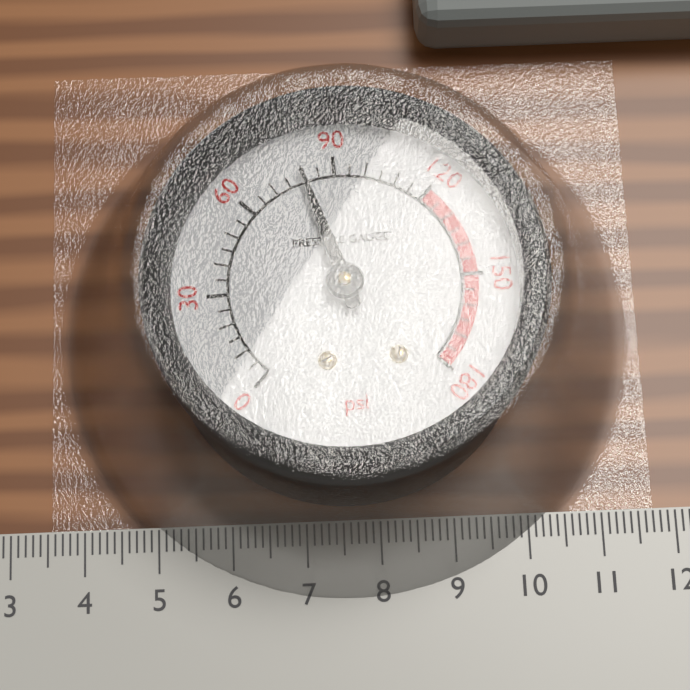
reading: 80 psi
